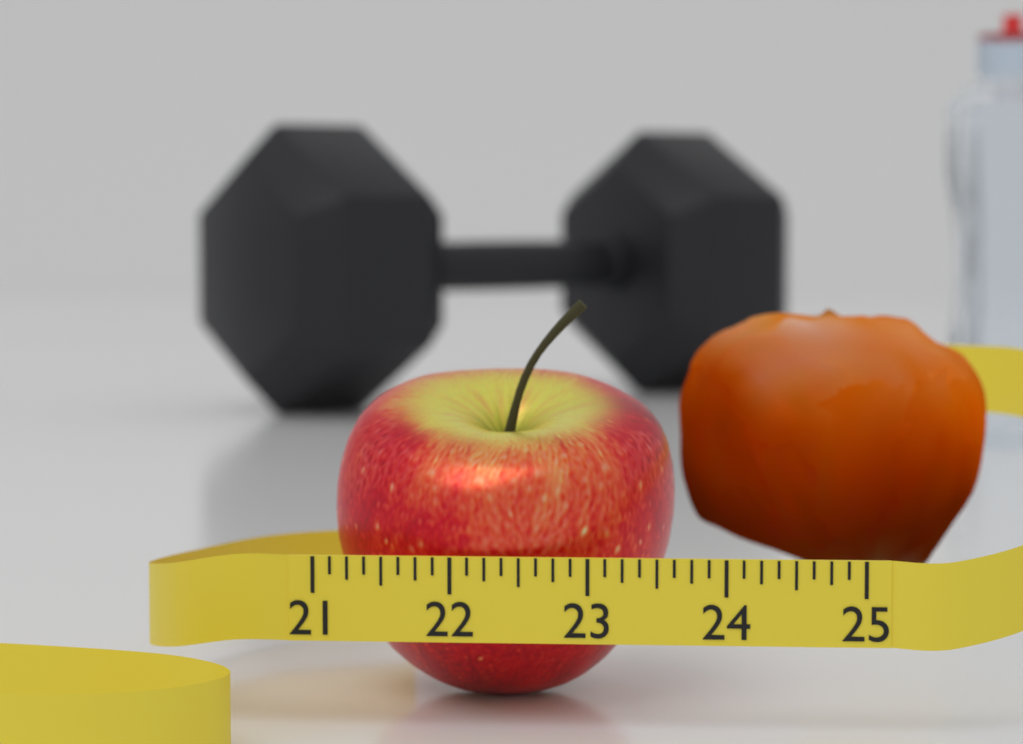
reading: 23.625 (no unit)
